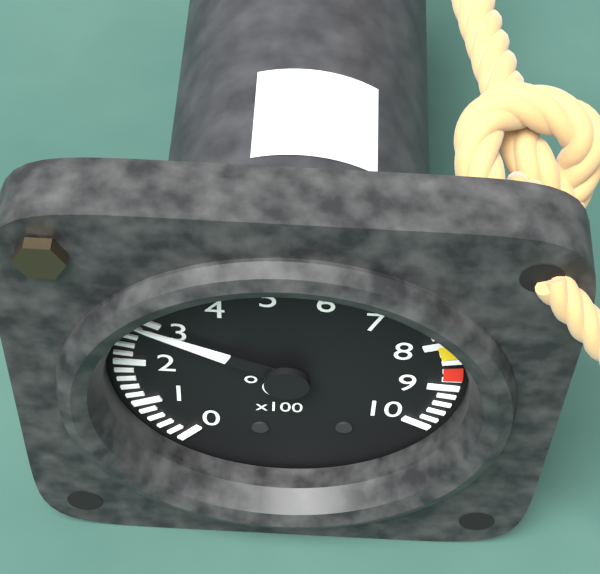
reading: 290 °C
